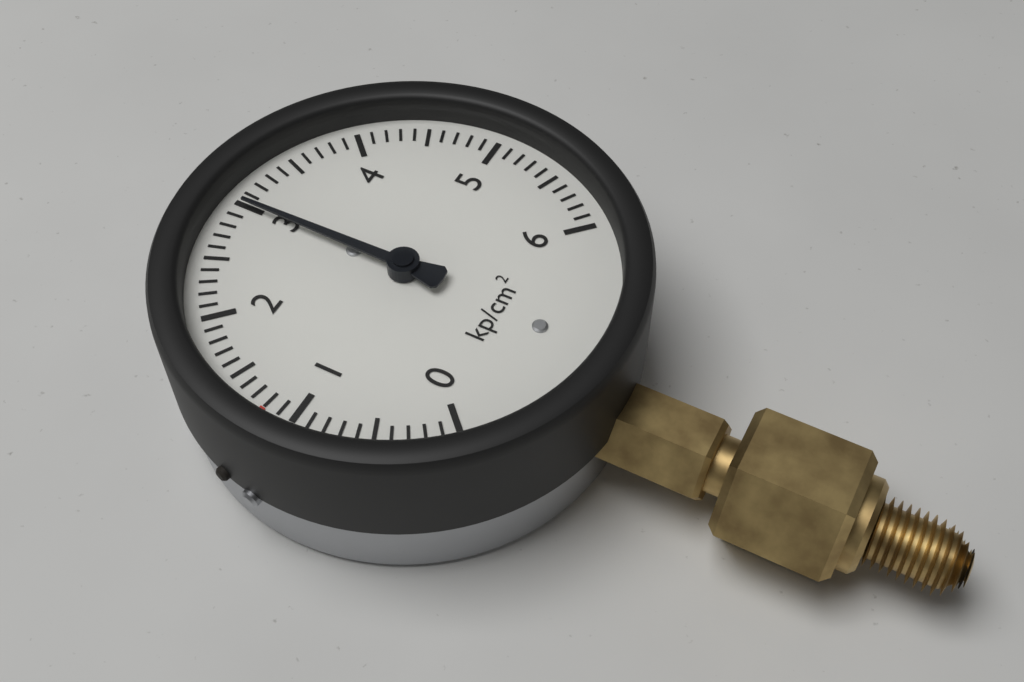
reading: 3.0 kp/cm²
